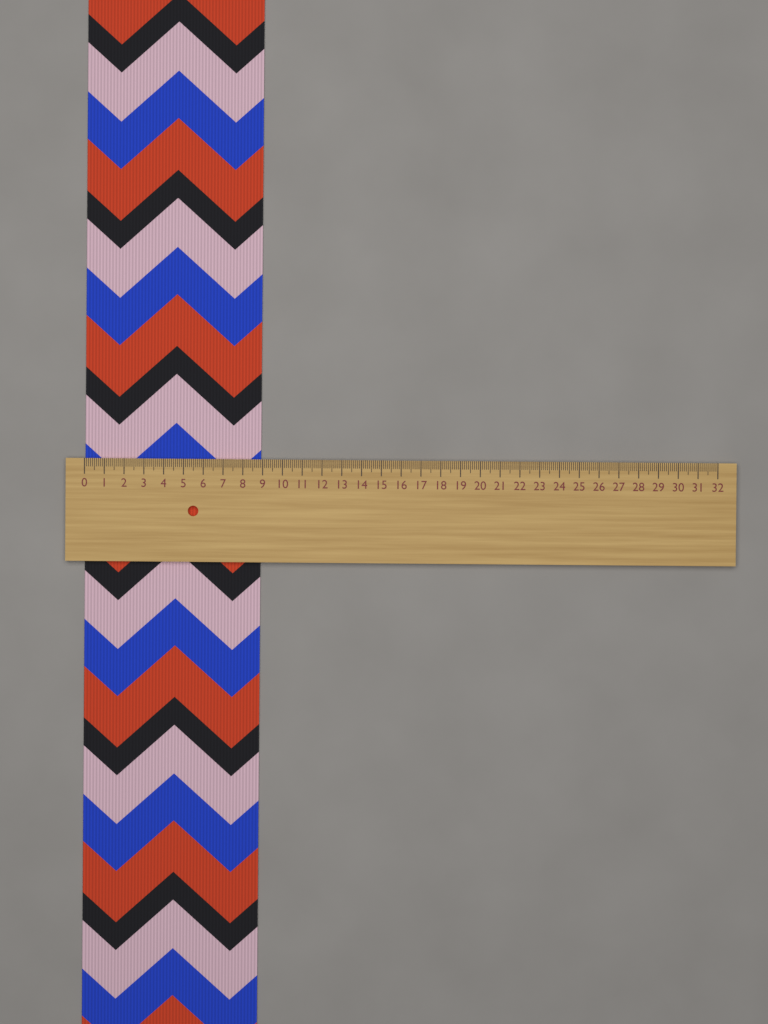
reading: 8.9 (no unit)
